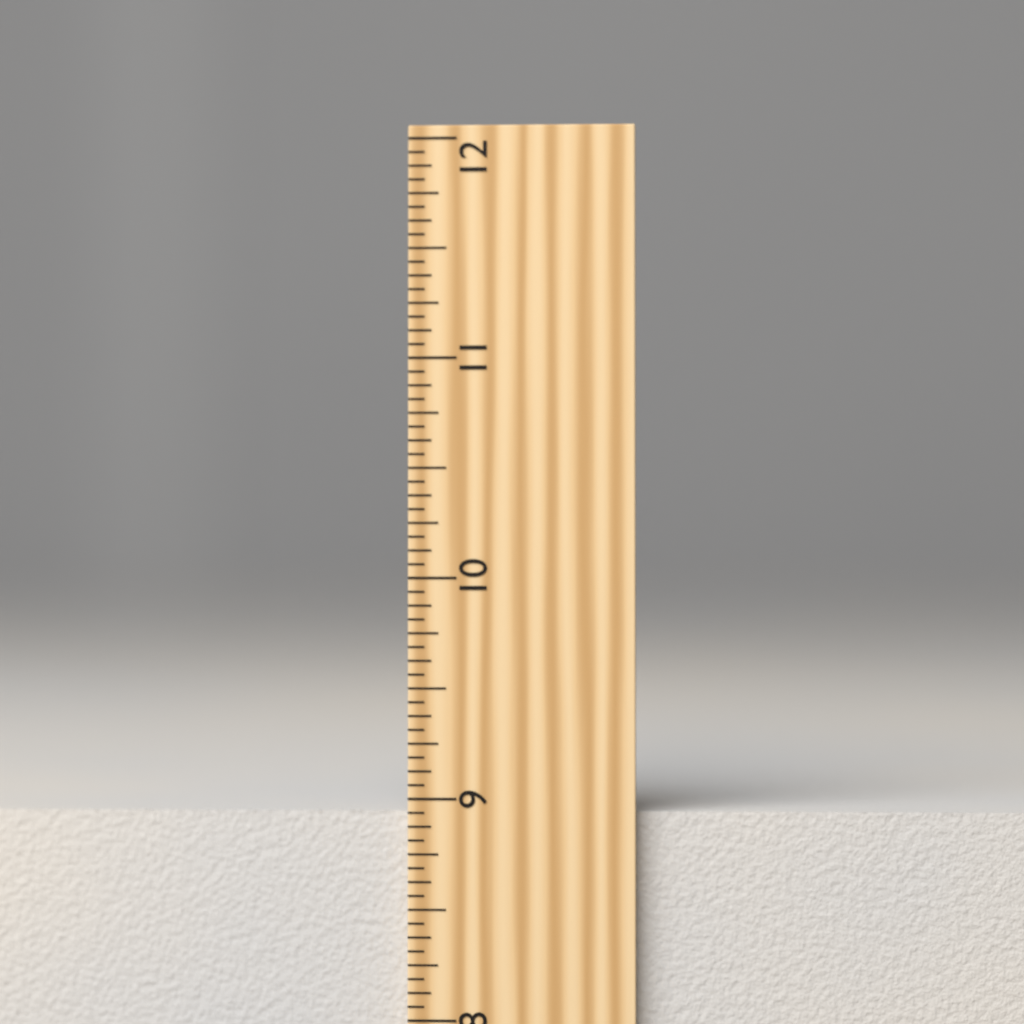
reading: 8.9375 inch
